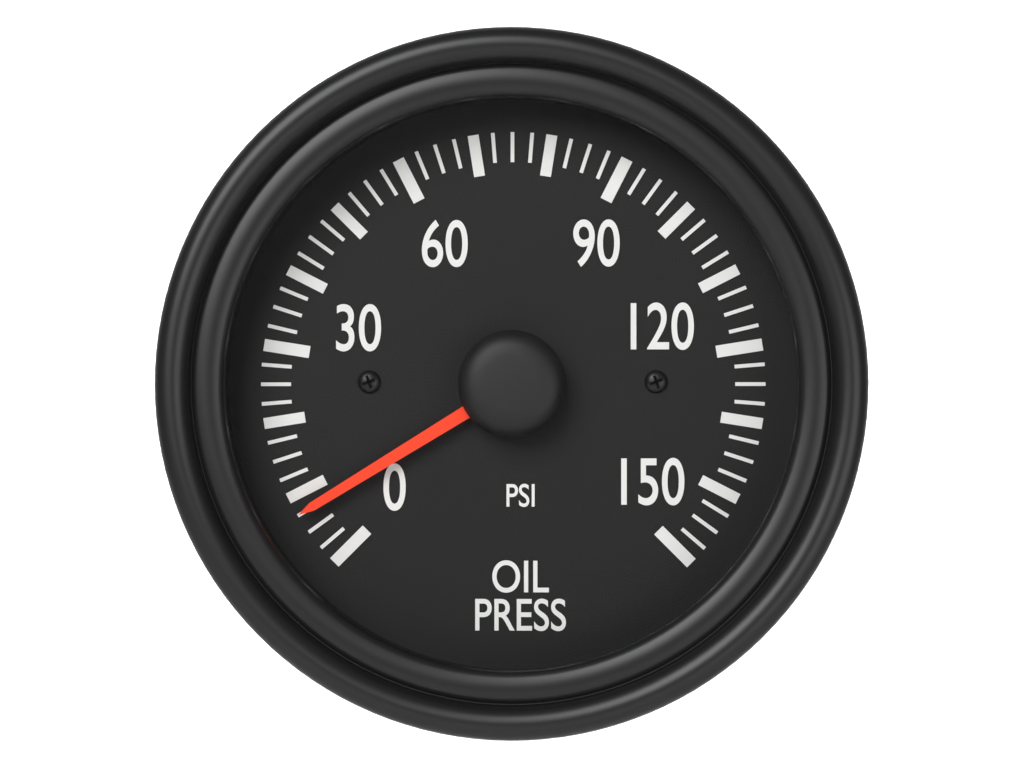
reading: 7.5 psi
